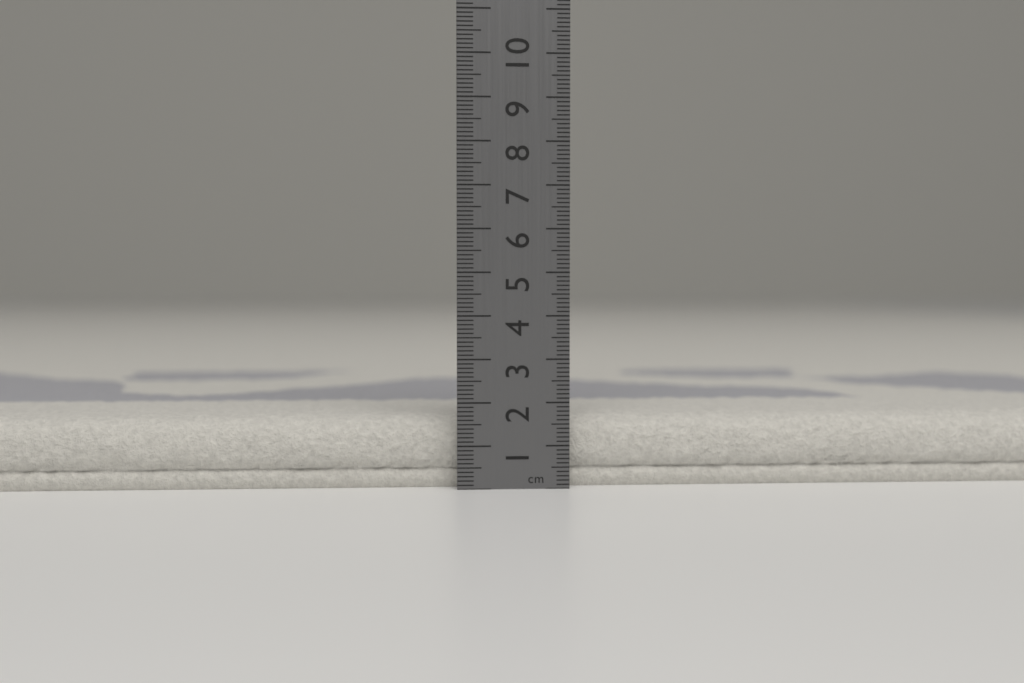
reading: 1.7 cm
